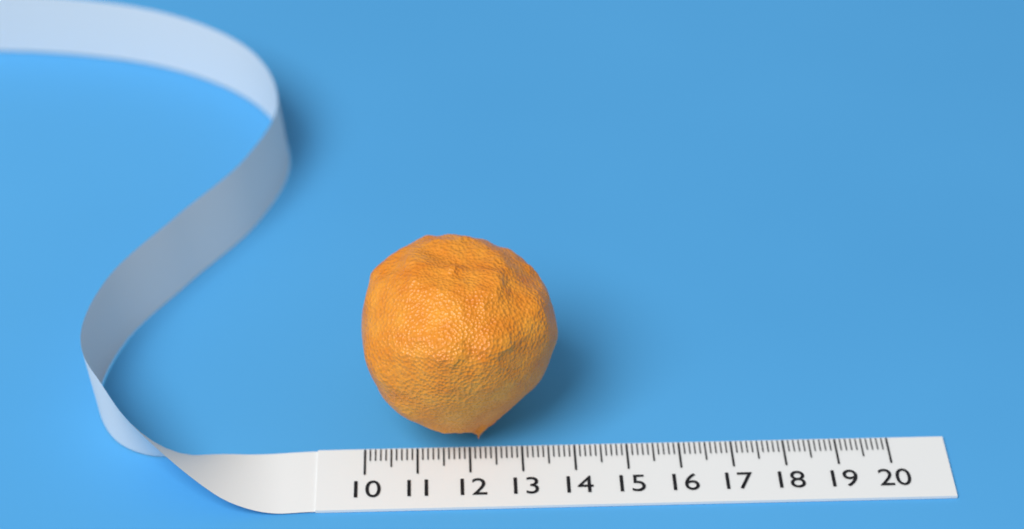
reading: 13.7 (no unit)
